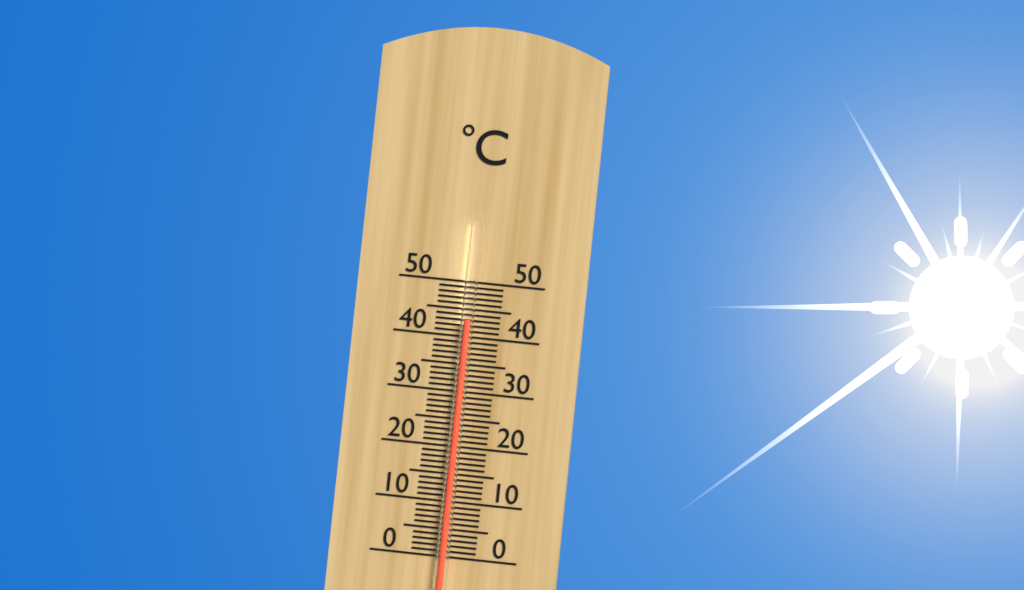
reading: 43 °C
